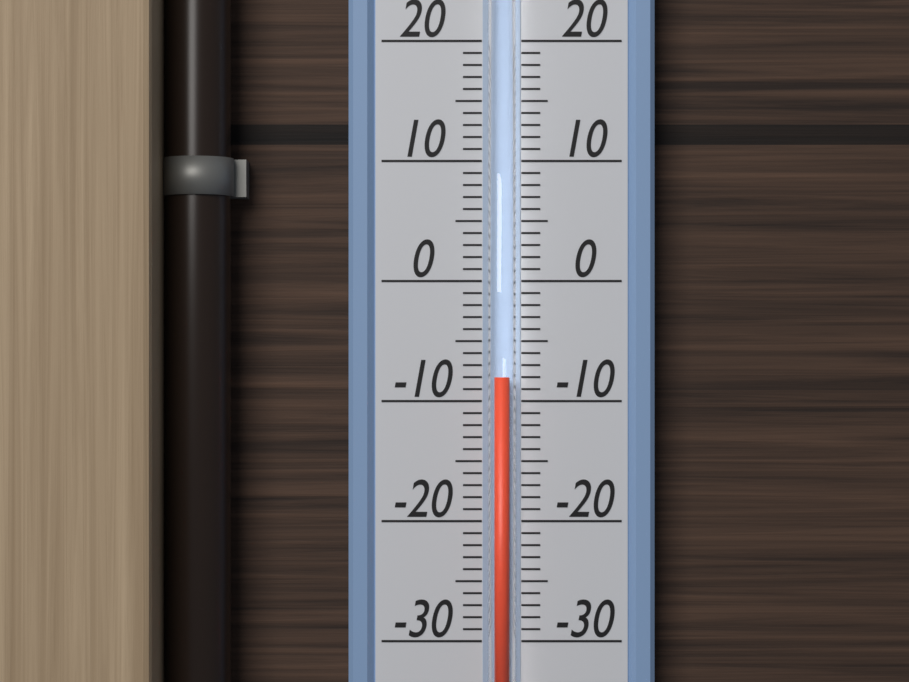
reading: -8 °C
